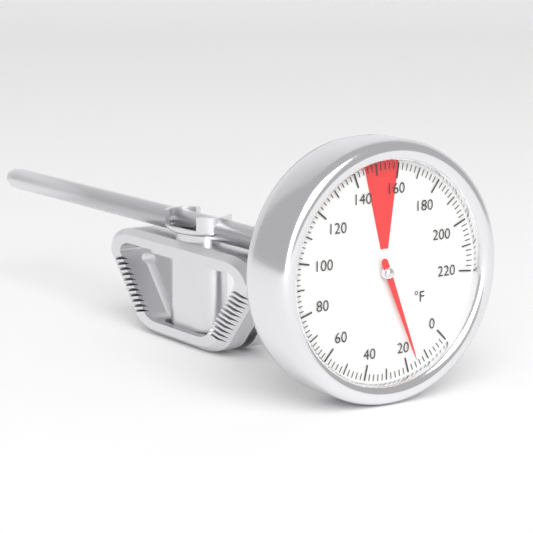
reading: 16 °F
